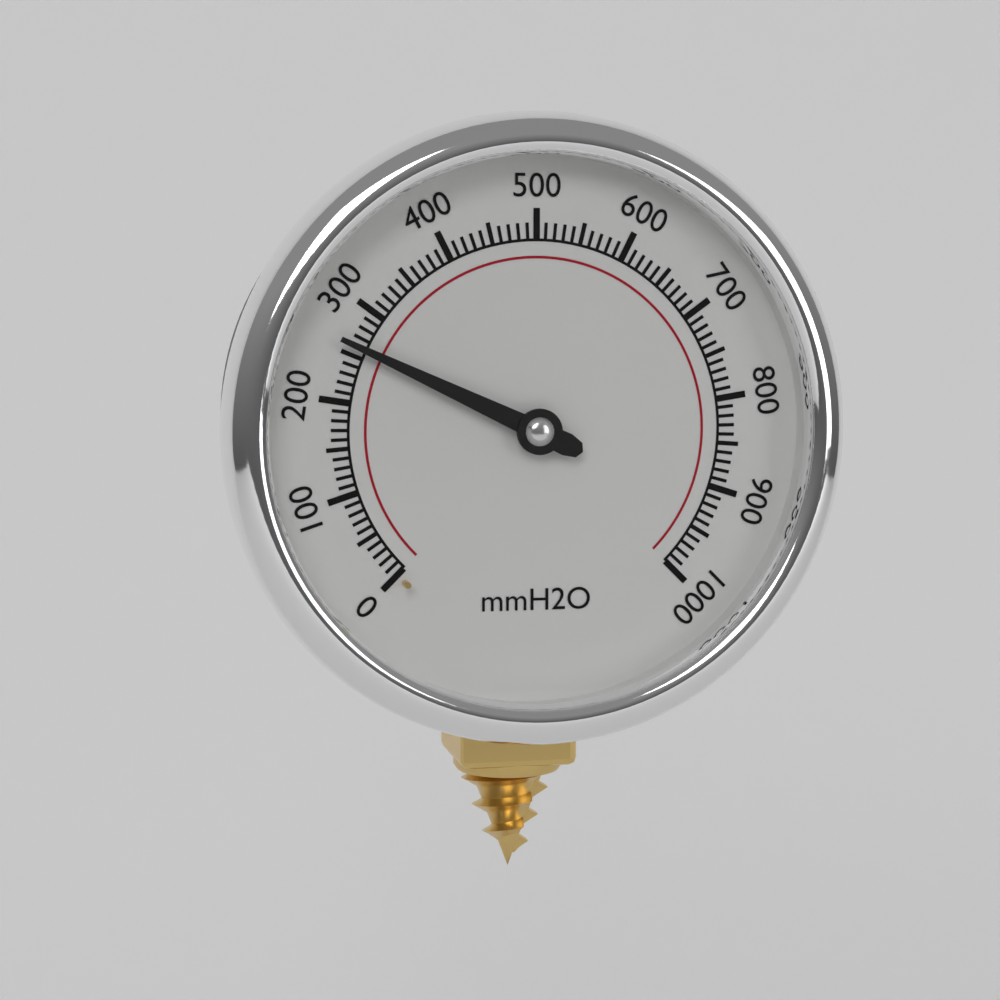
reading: 260 mmH2O
